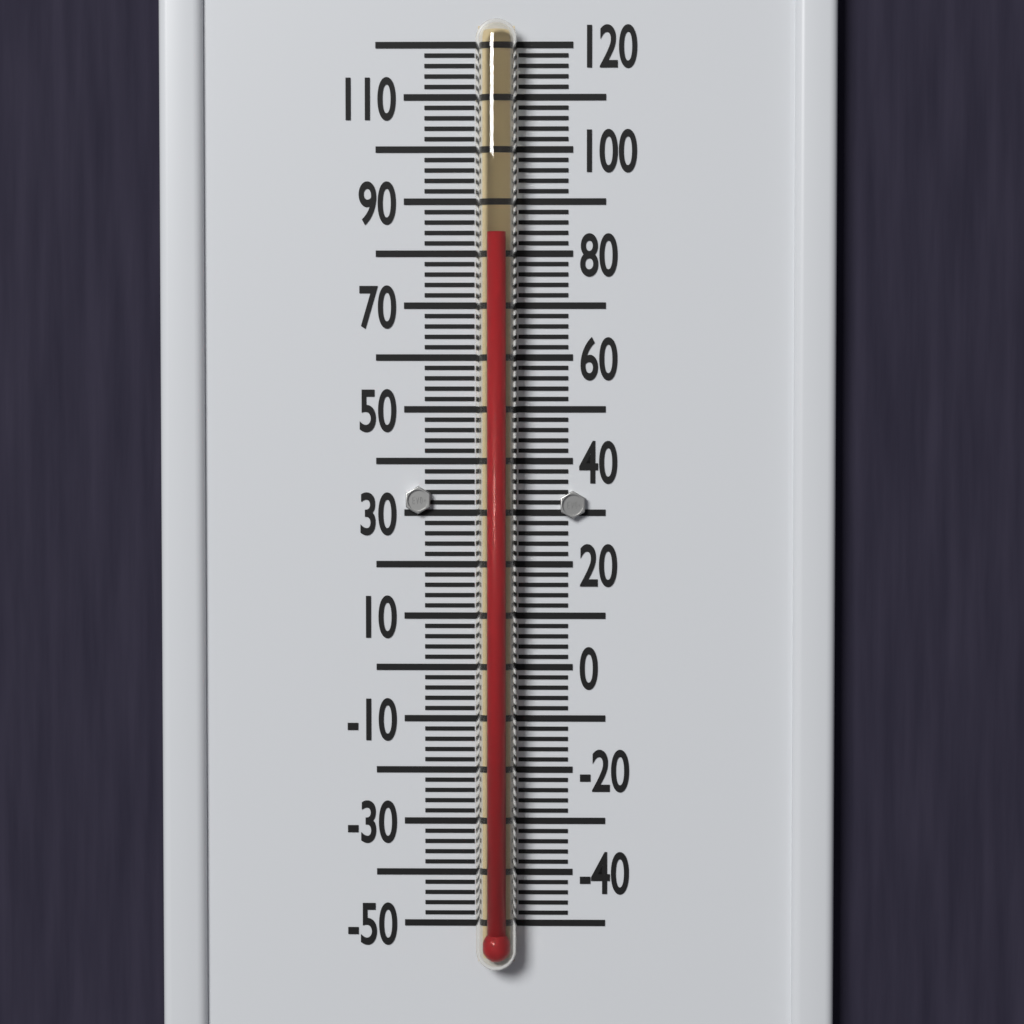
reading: 84 °F
